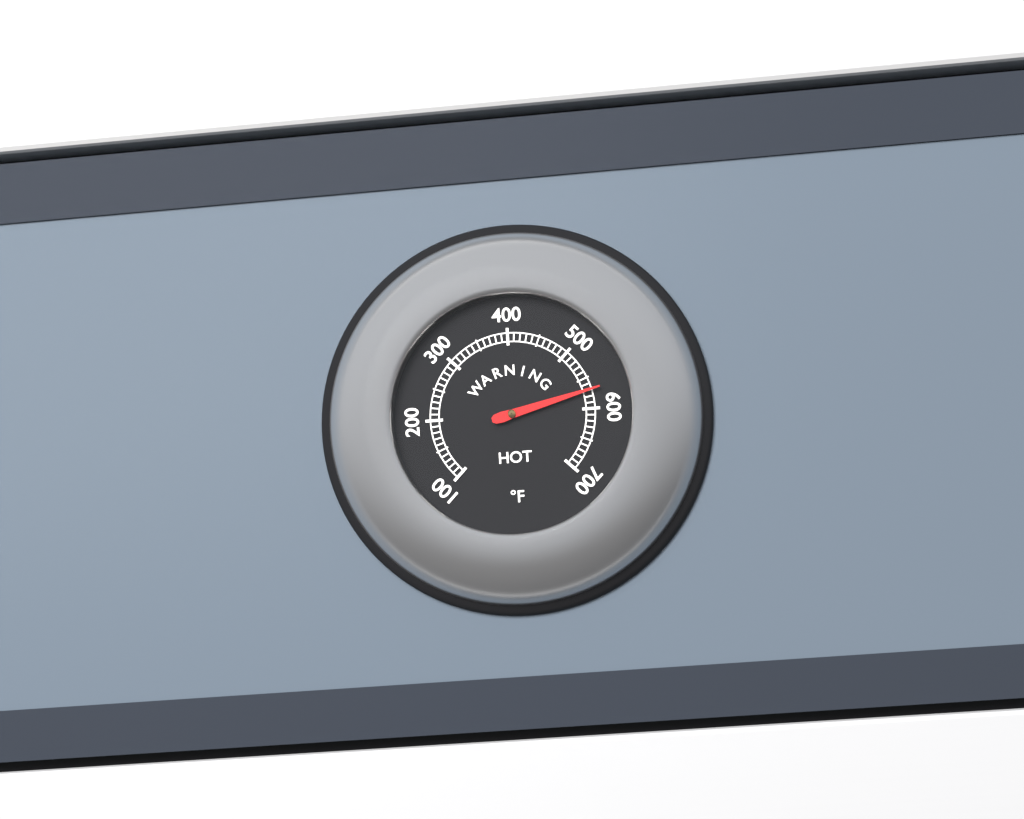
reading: 570 °F
